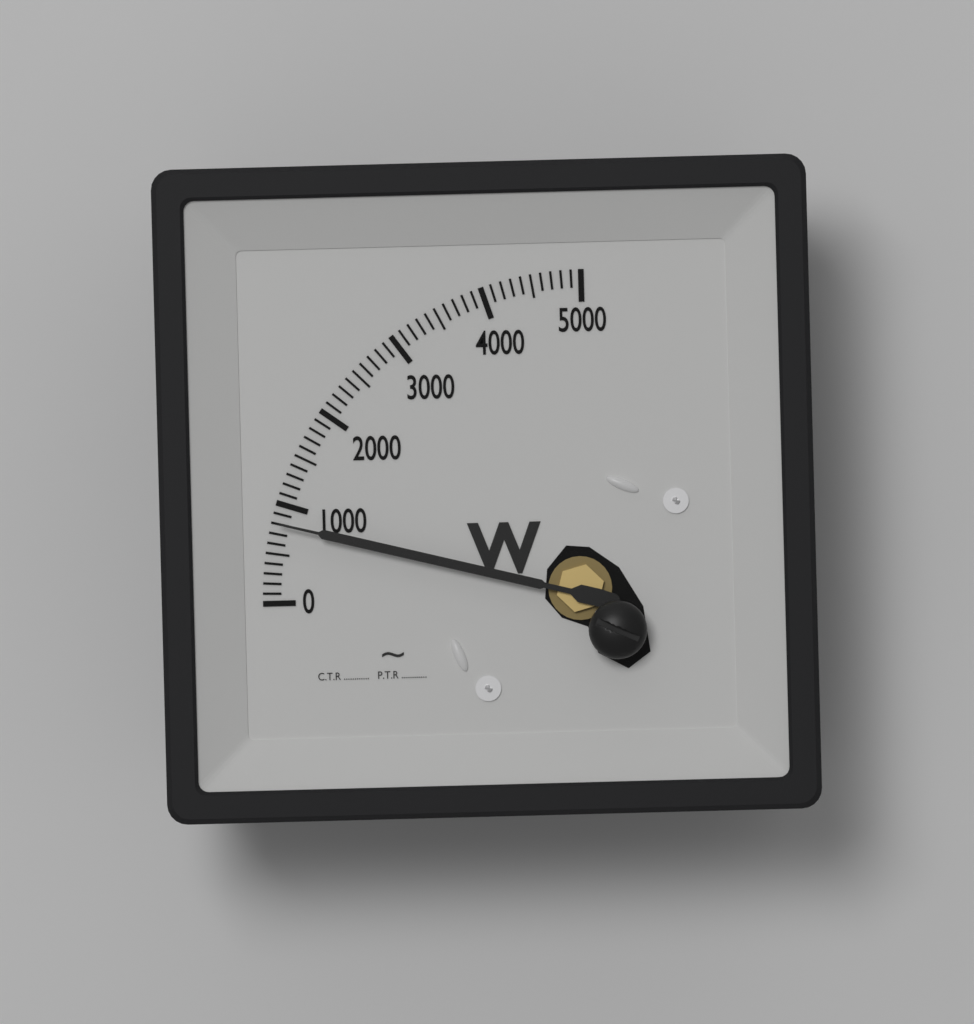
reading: 800 W
